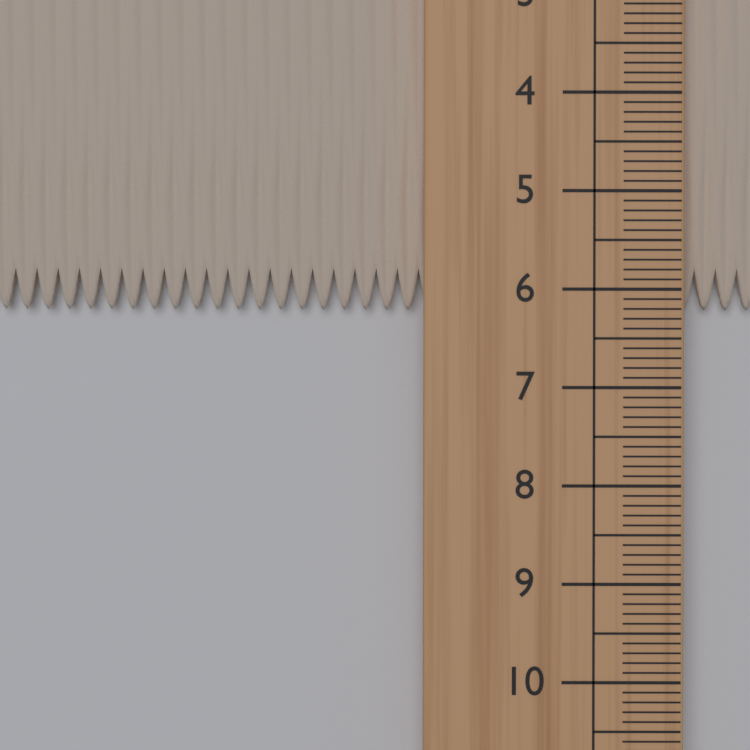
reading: 6.2 cm
